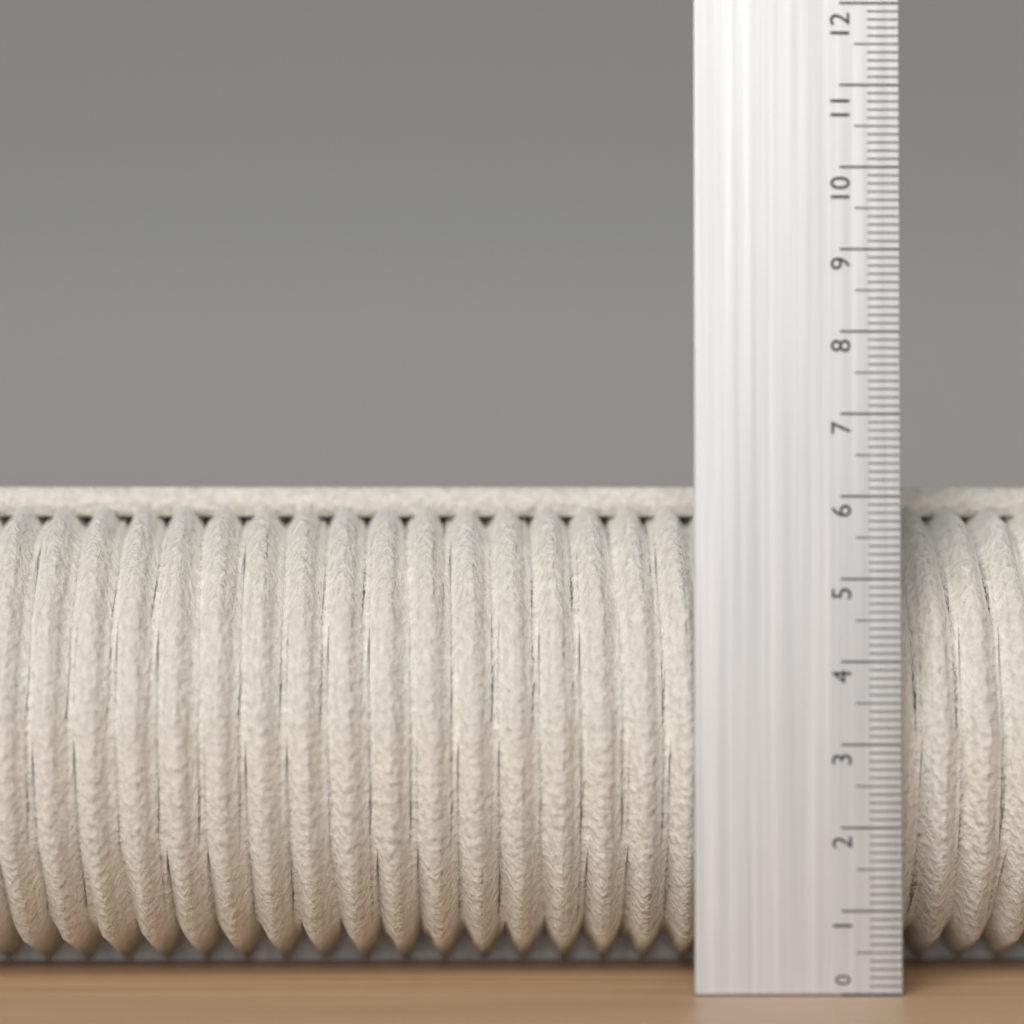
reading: 6.2 (no unit)
